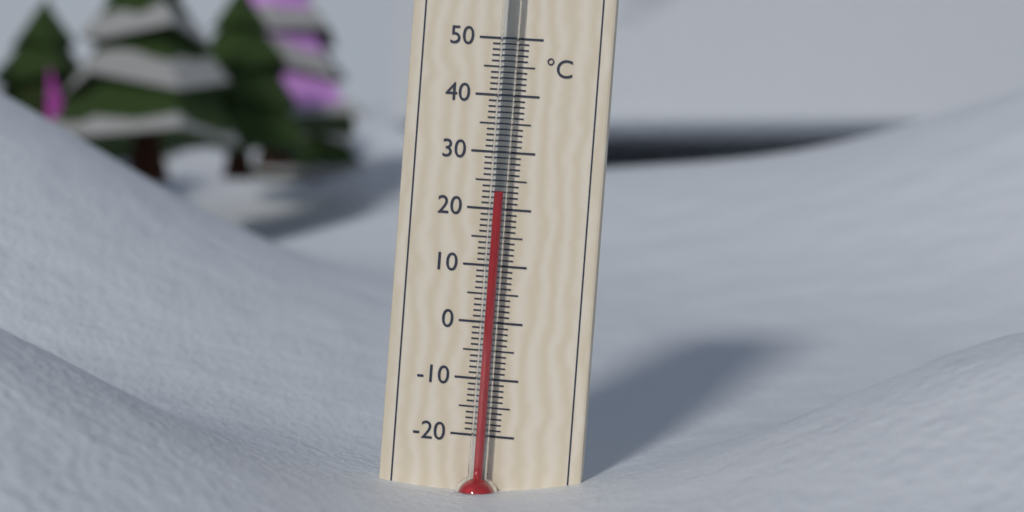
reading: 23 °C
